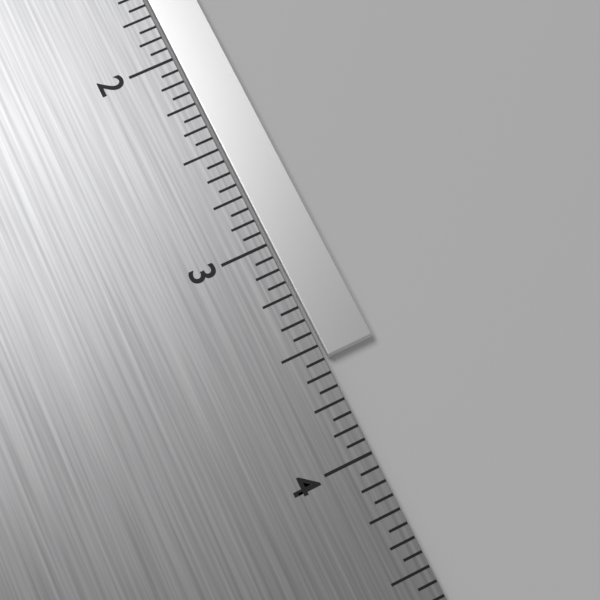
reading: 3.5625 in
